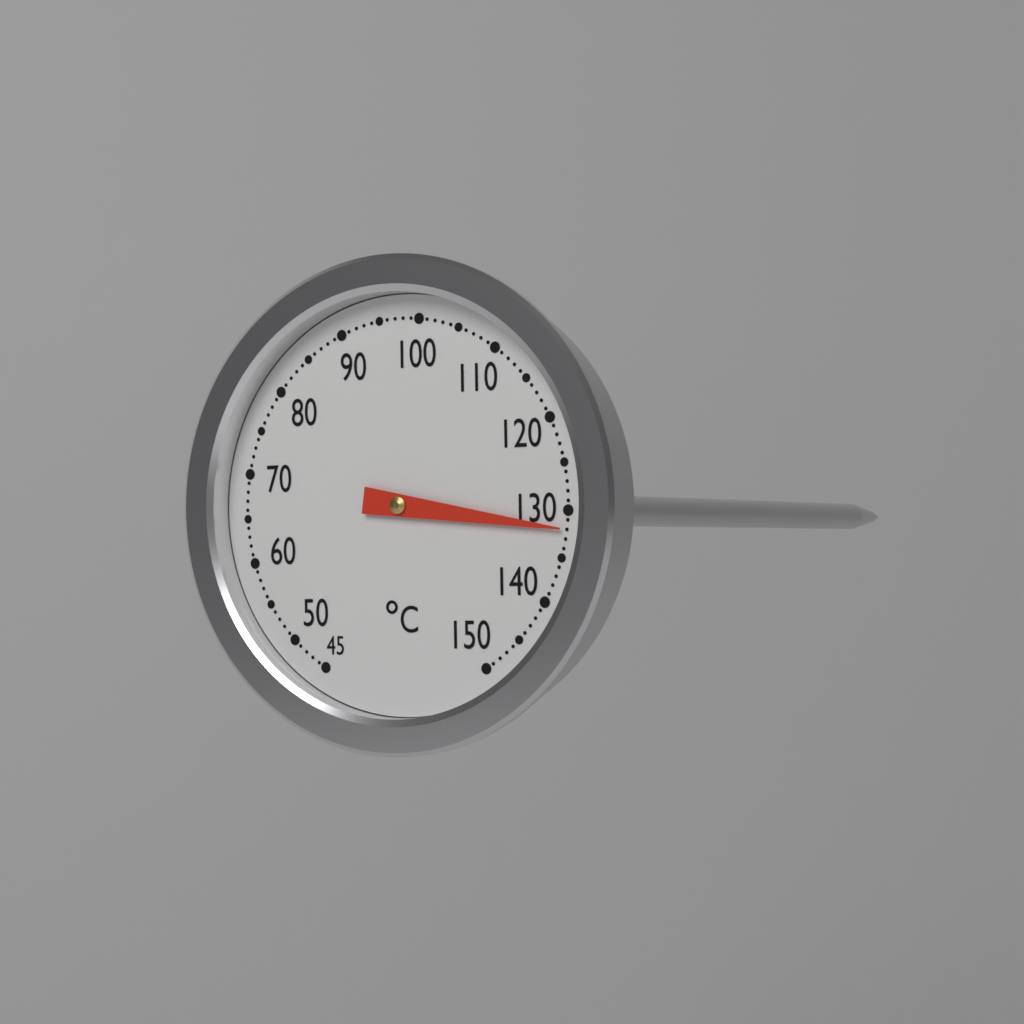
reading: 132 °C
